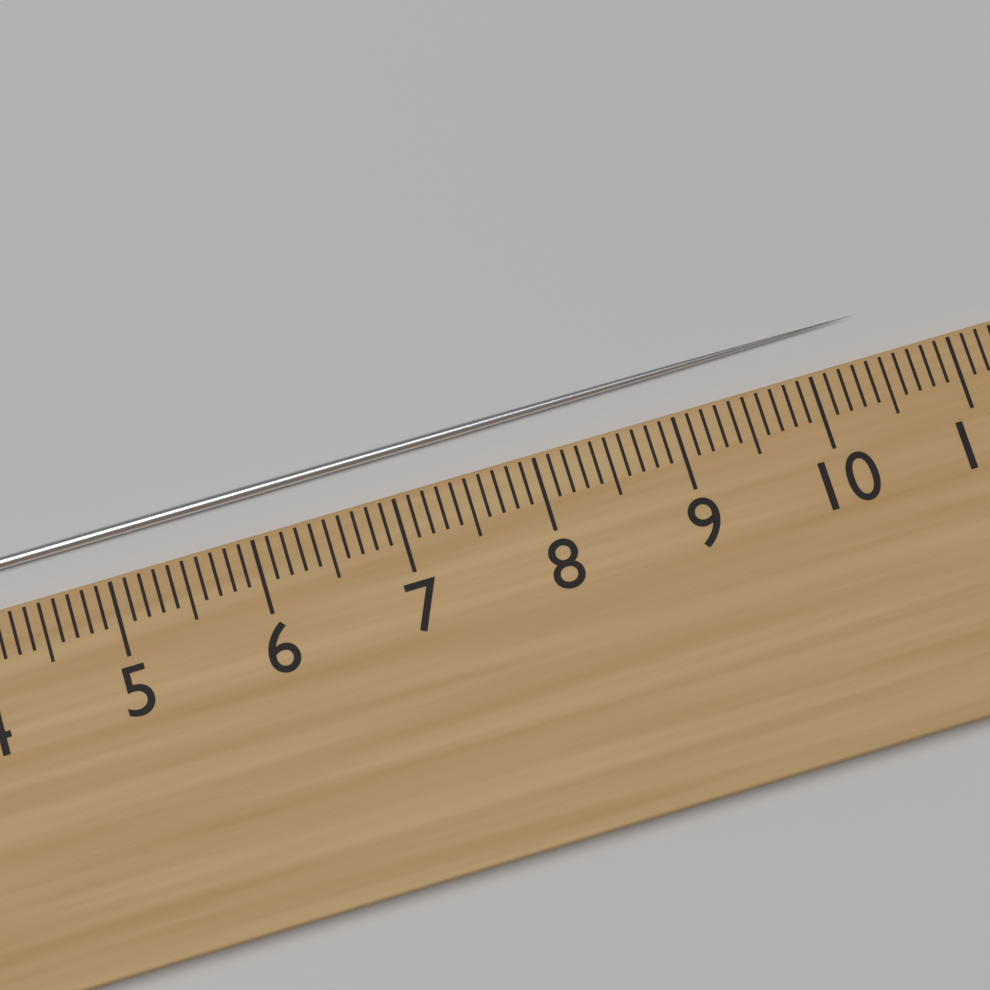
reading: 10.5 cm
